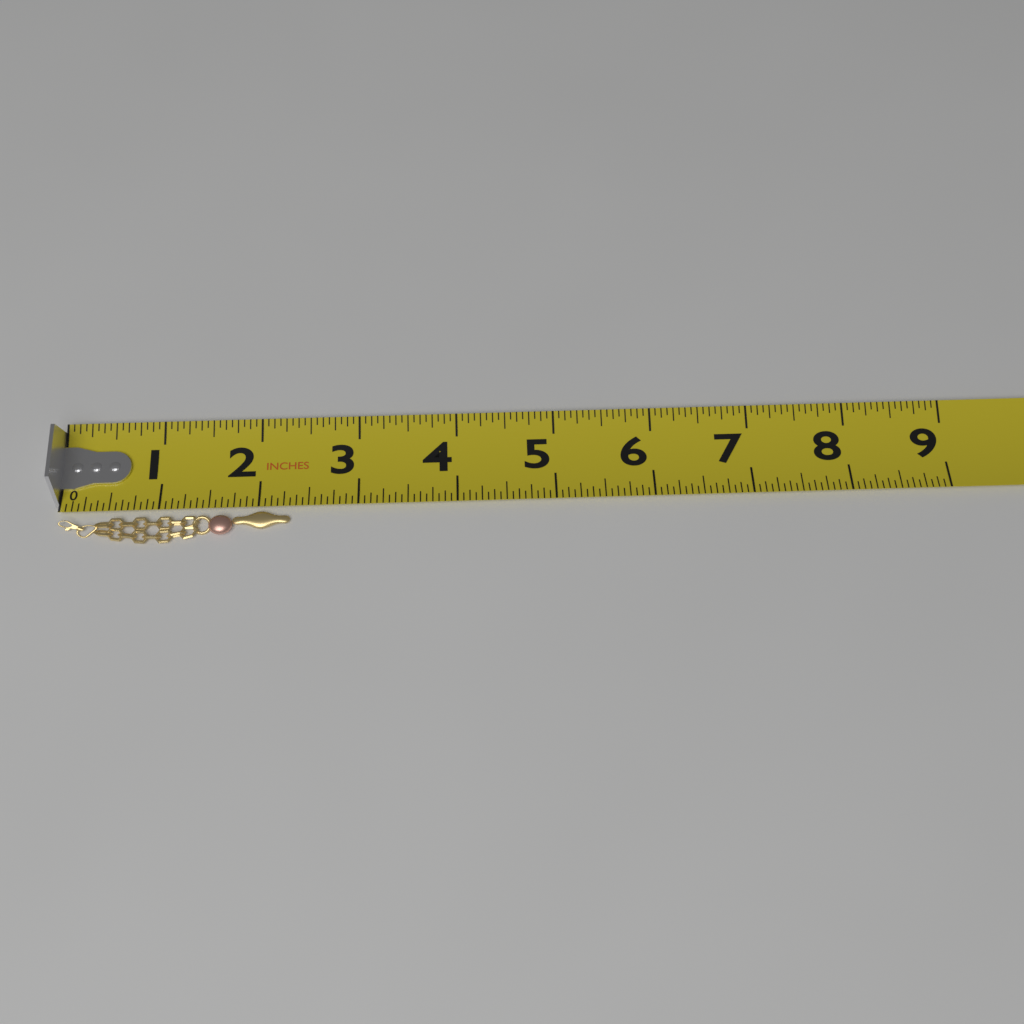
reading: 2.3125 in
